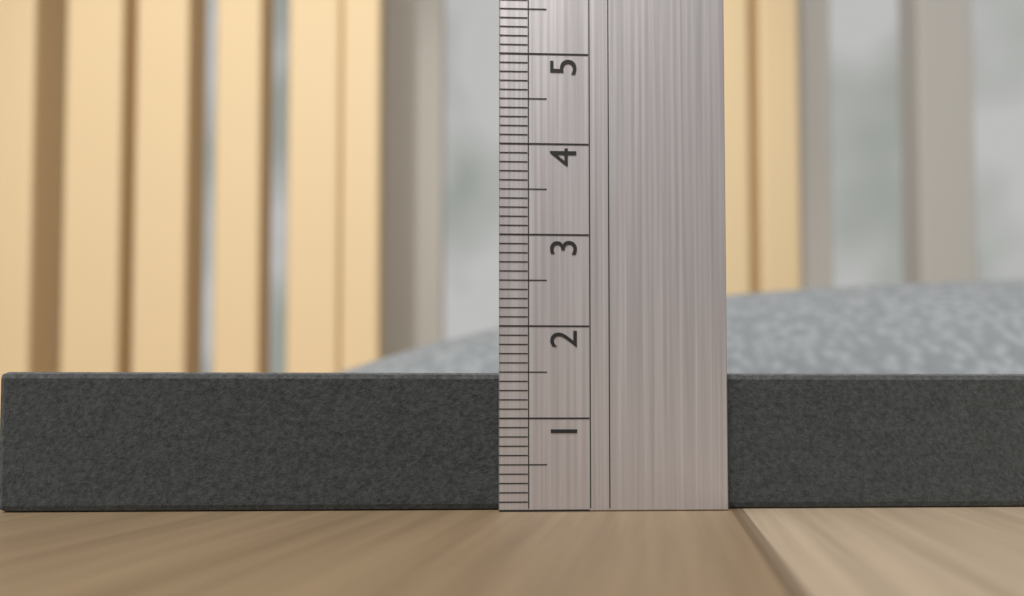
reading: 1.5 (no unit)
